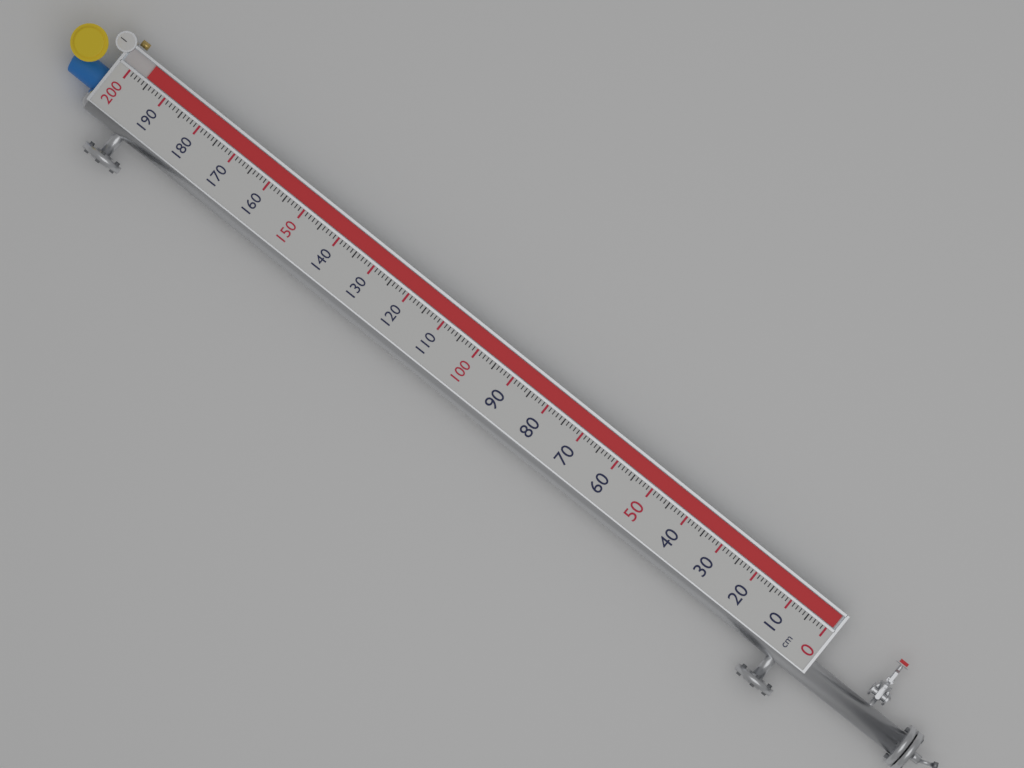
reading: 196 cm
